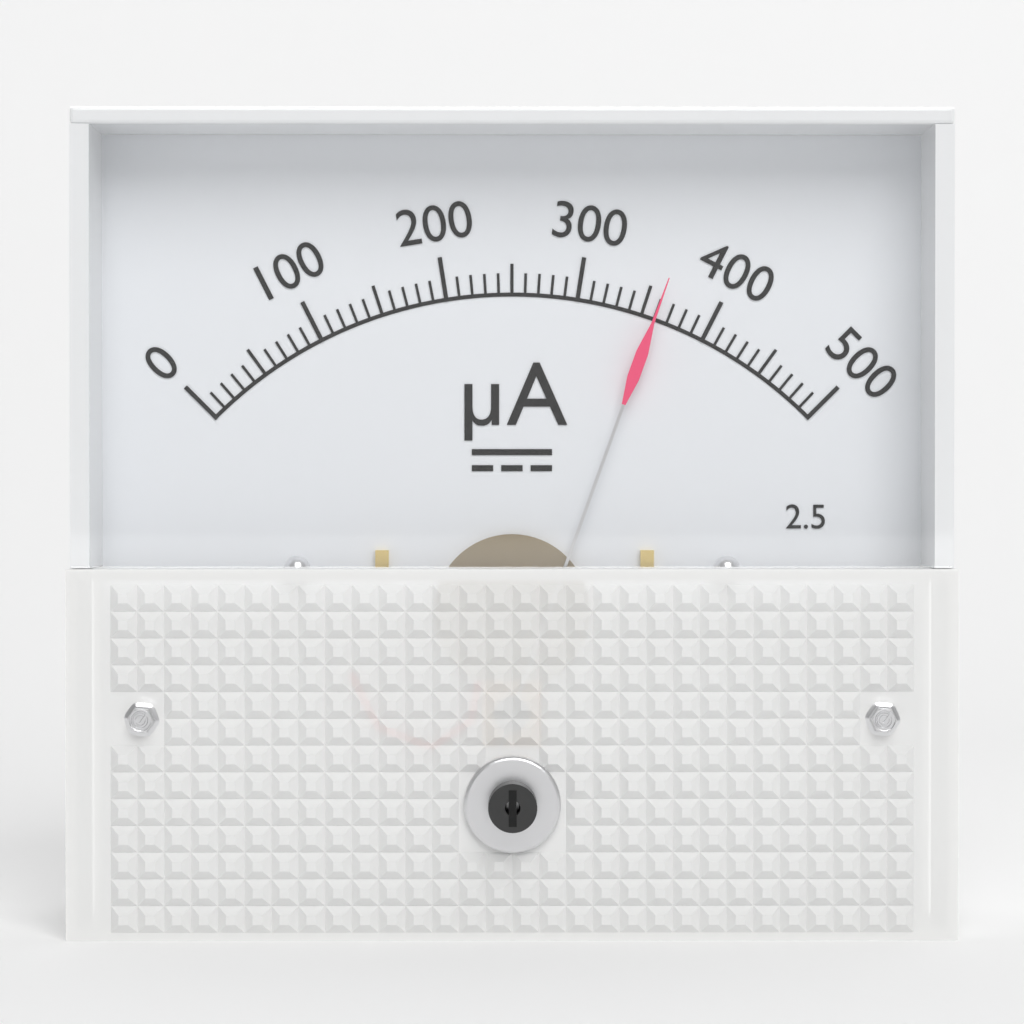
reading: 360 µA
